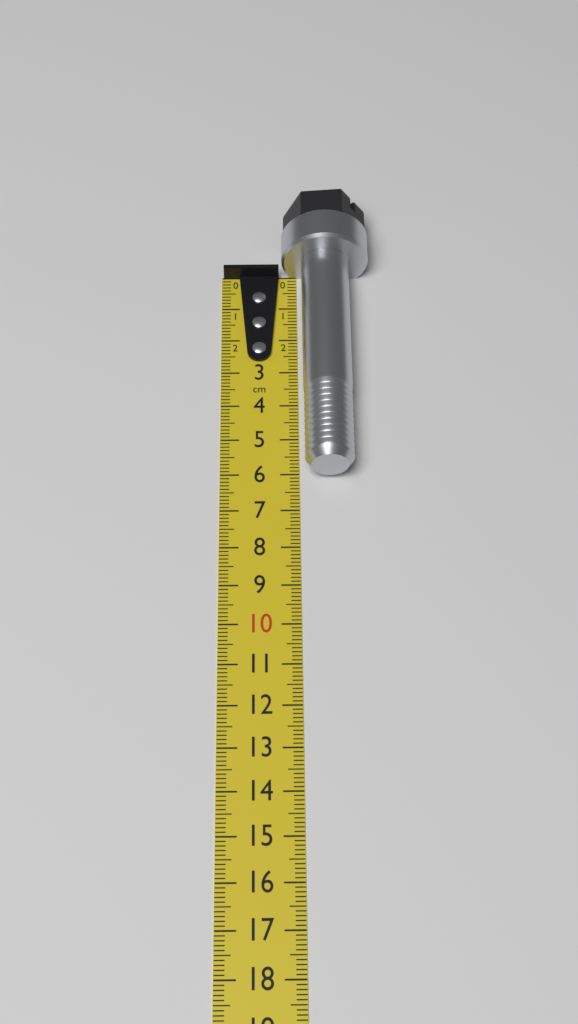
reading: 6.1 cm
